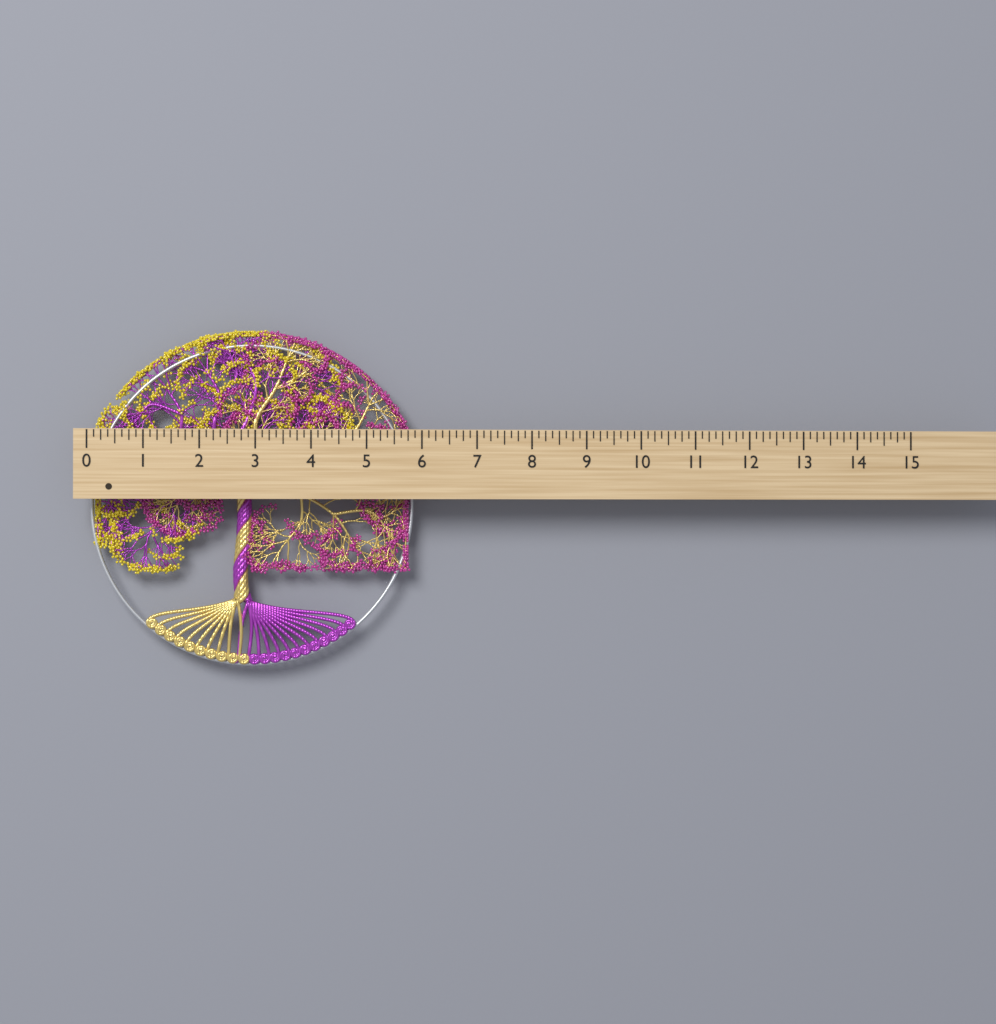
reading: 5.875 (no unit)
